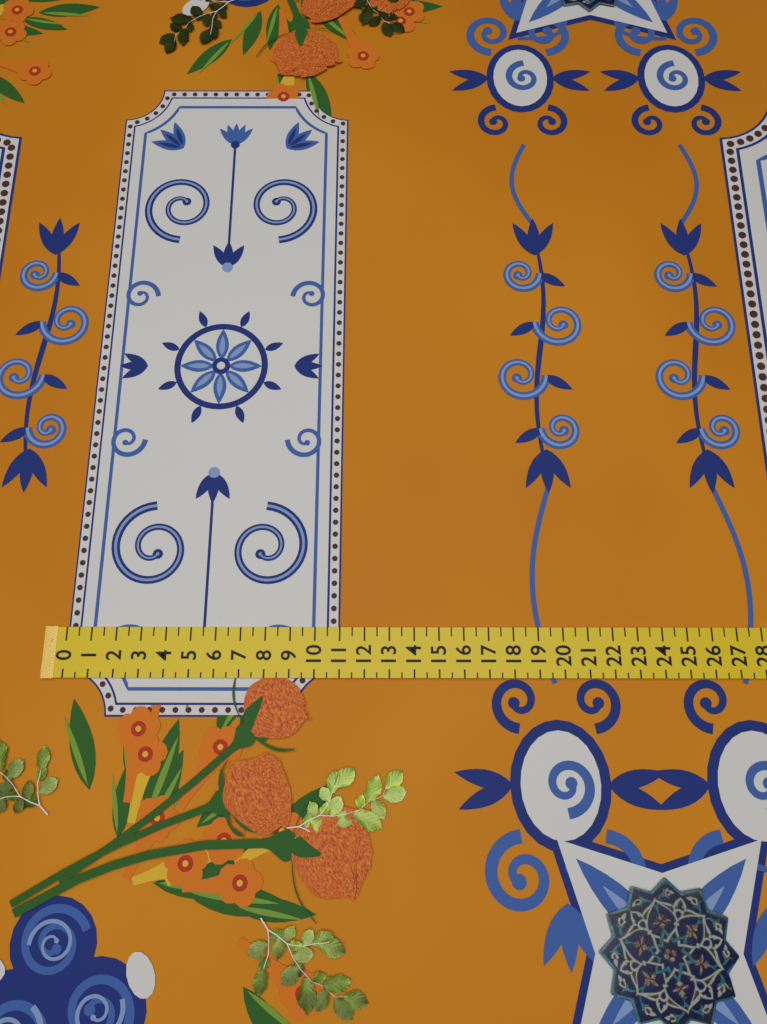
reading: 11.0 (no unit)
